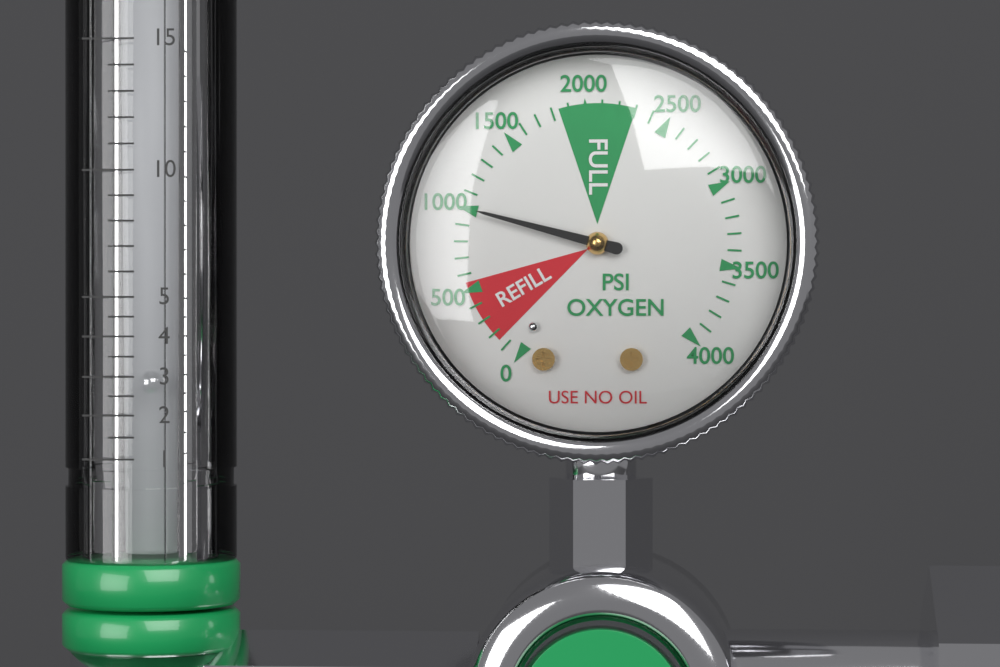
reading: 1000 psi
